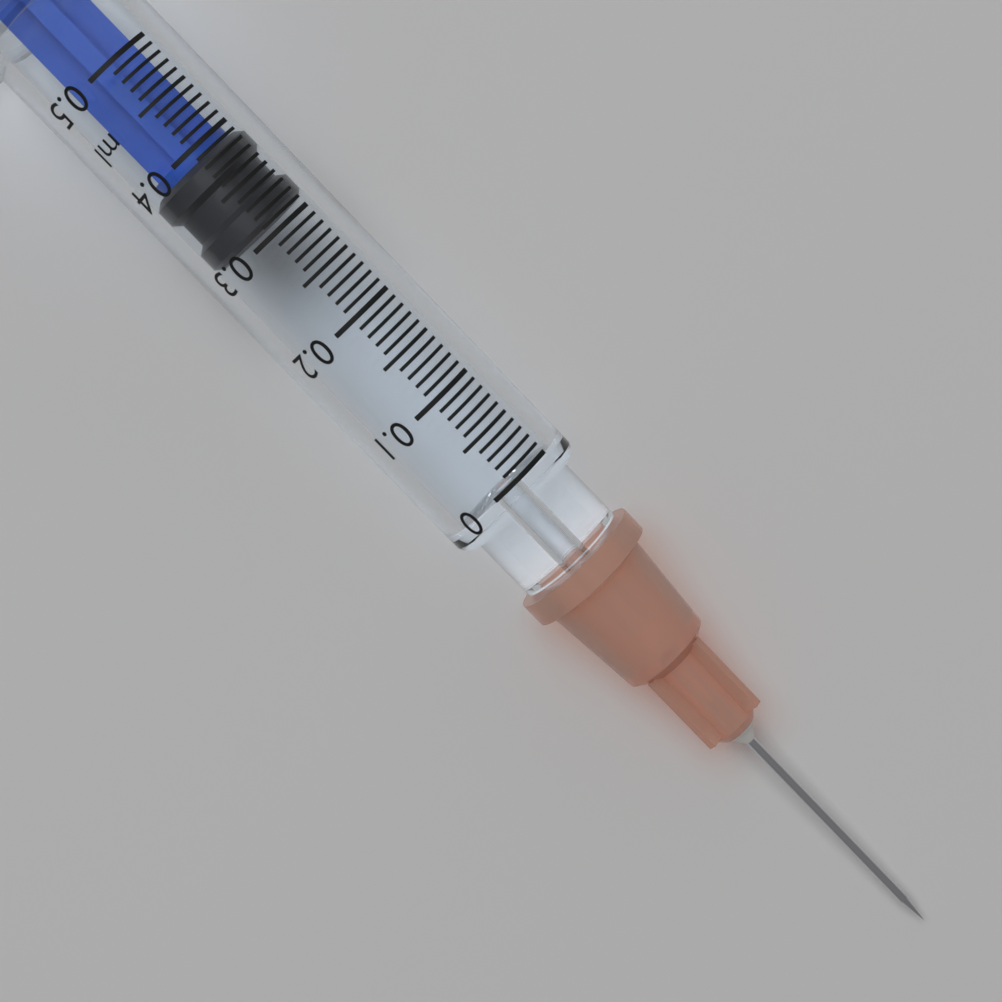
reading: 0.31 ml
